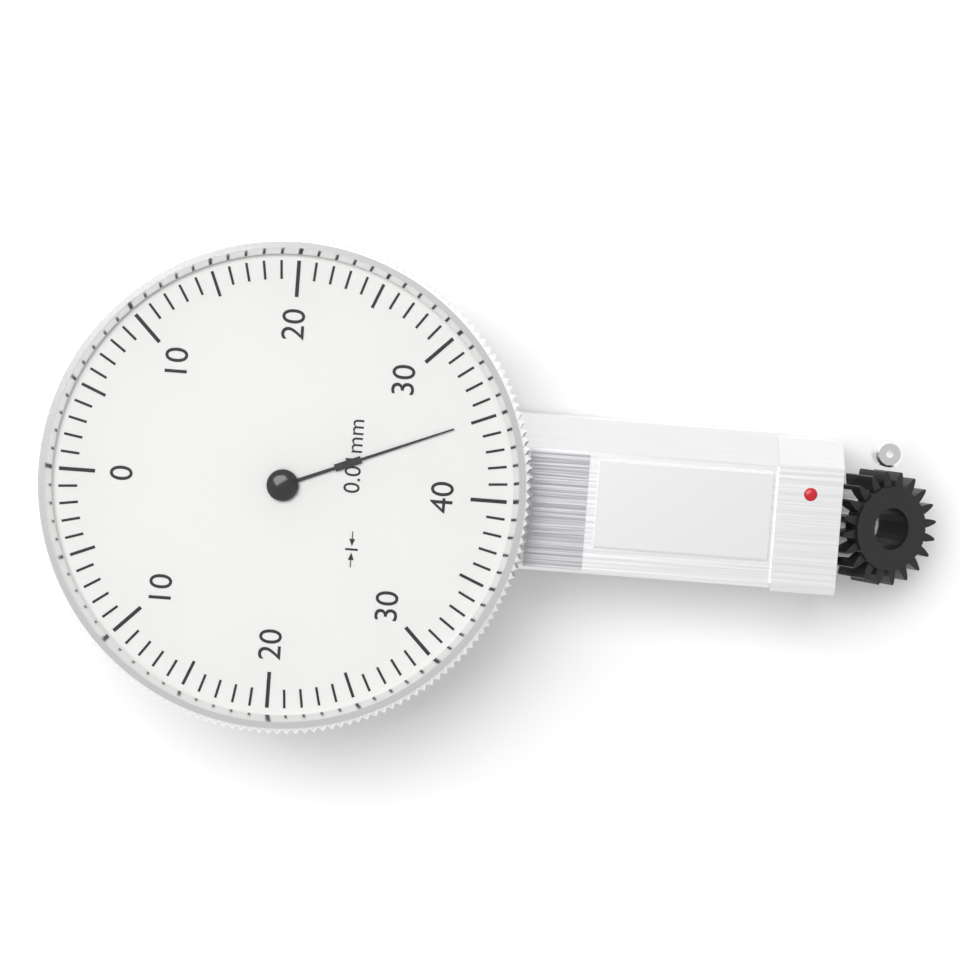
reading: 35 0.01mm
